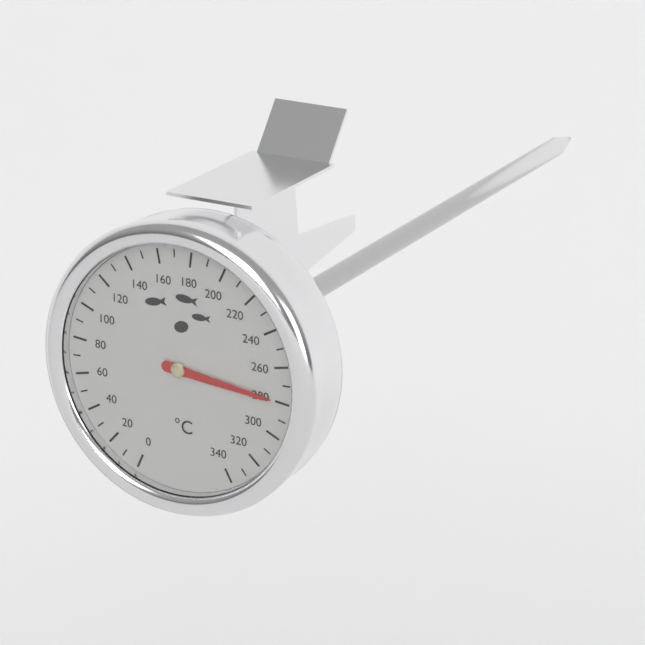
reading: 280 °C
